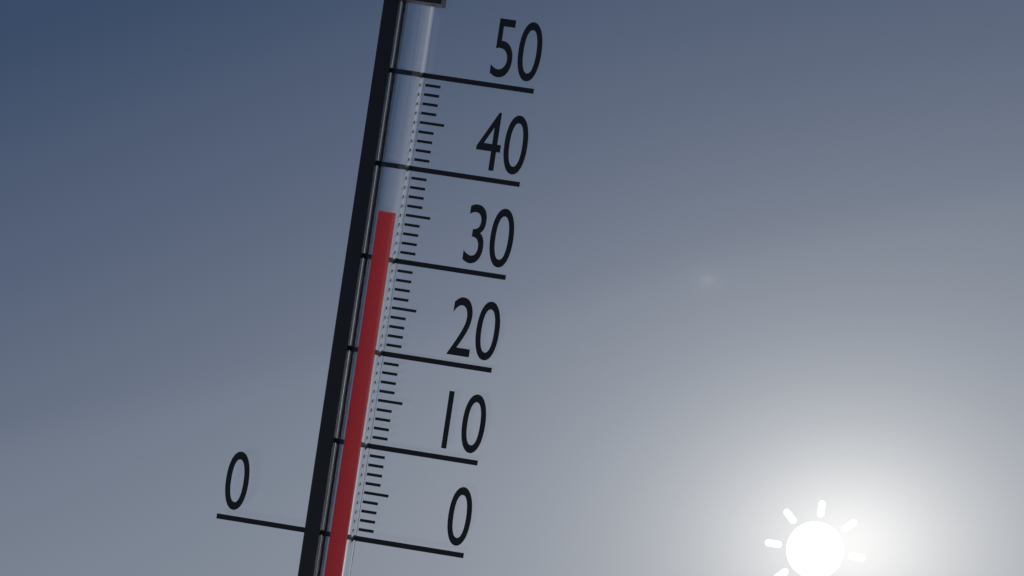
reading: 35 (no unit)
